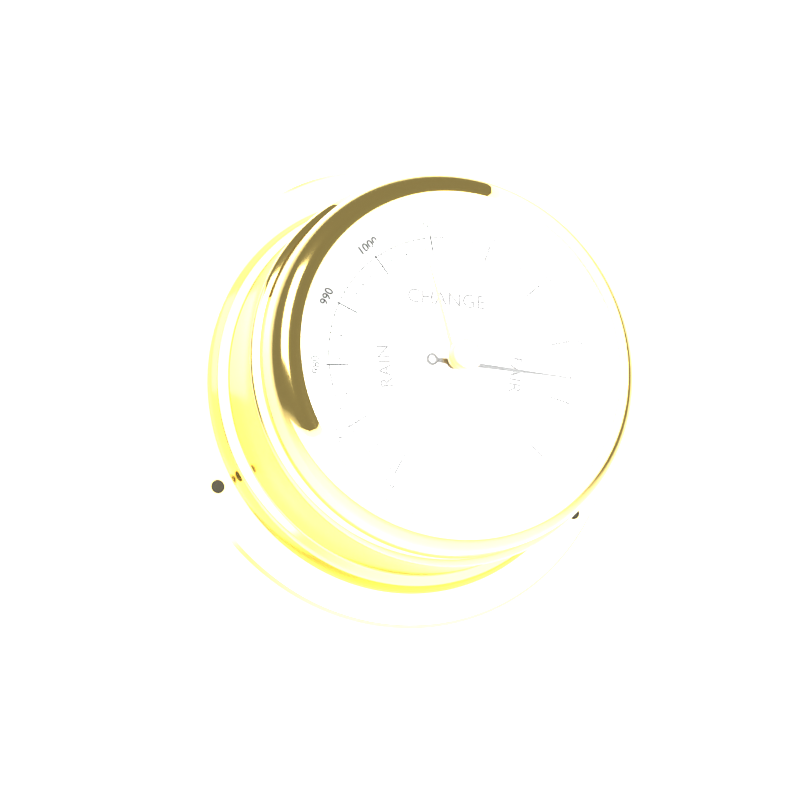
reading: 1046 mbar
